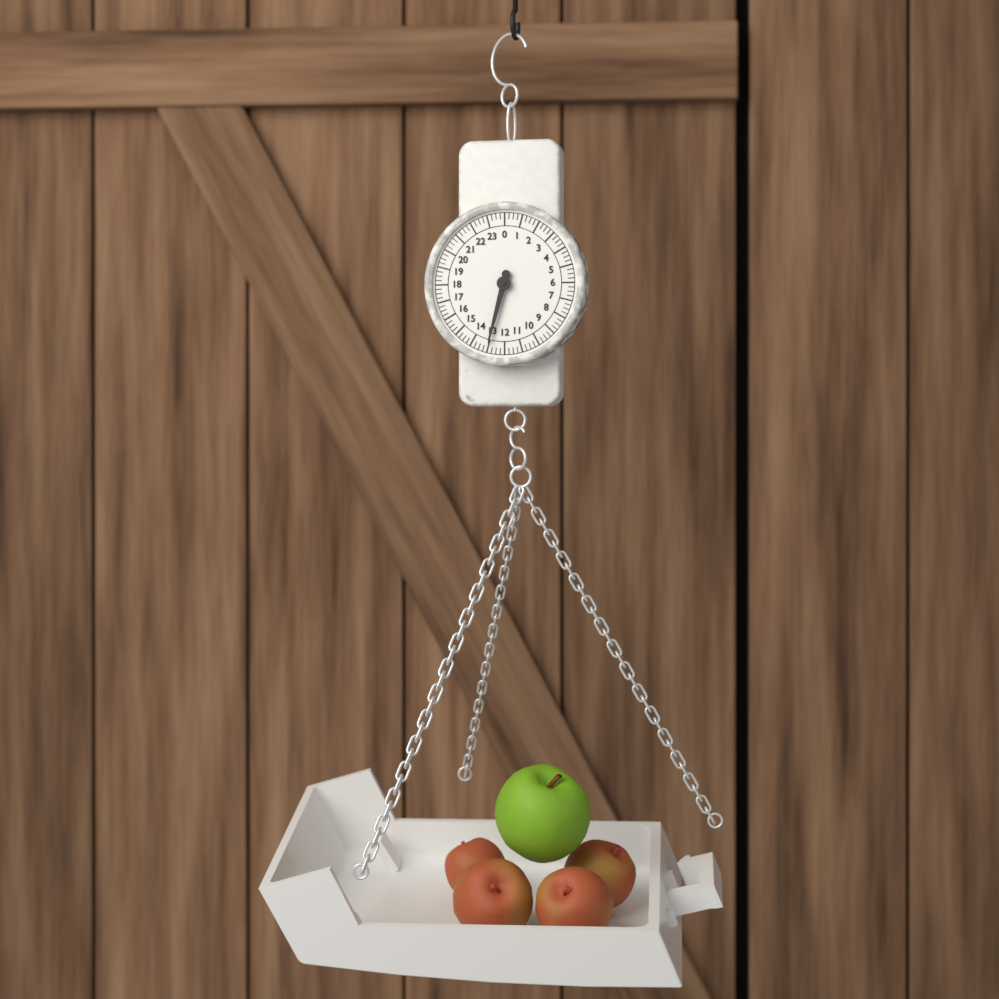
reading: 13.00 (no unit)
